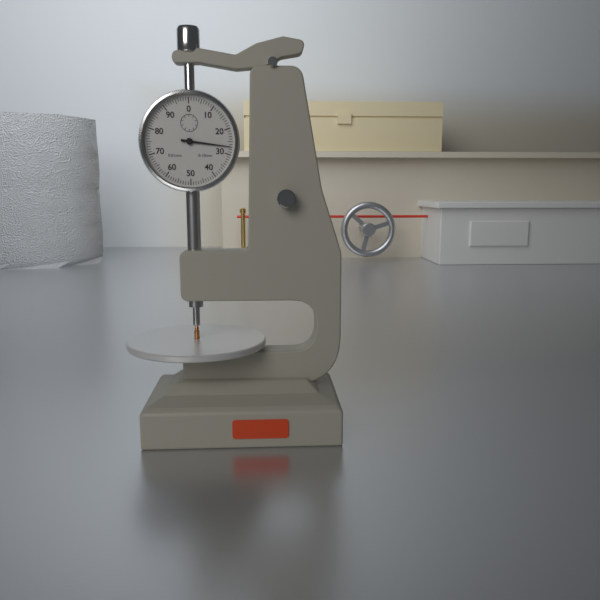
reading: 0.27 mm
